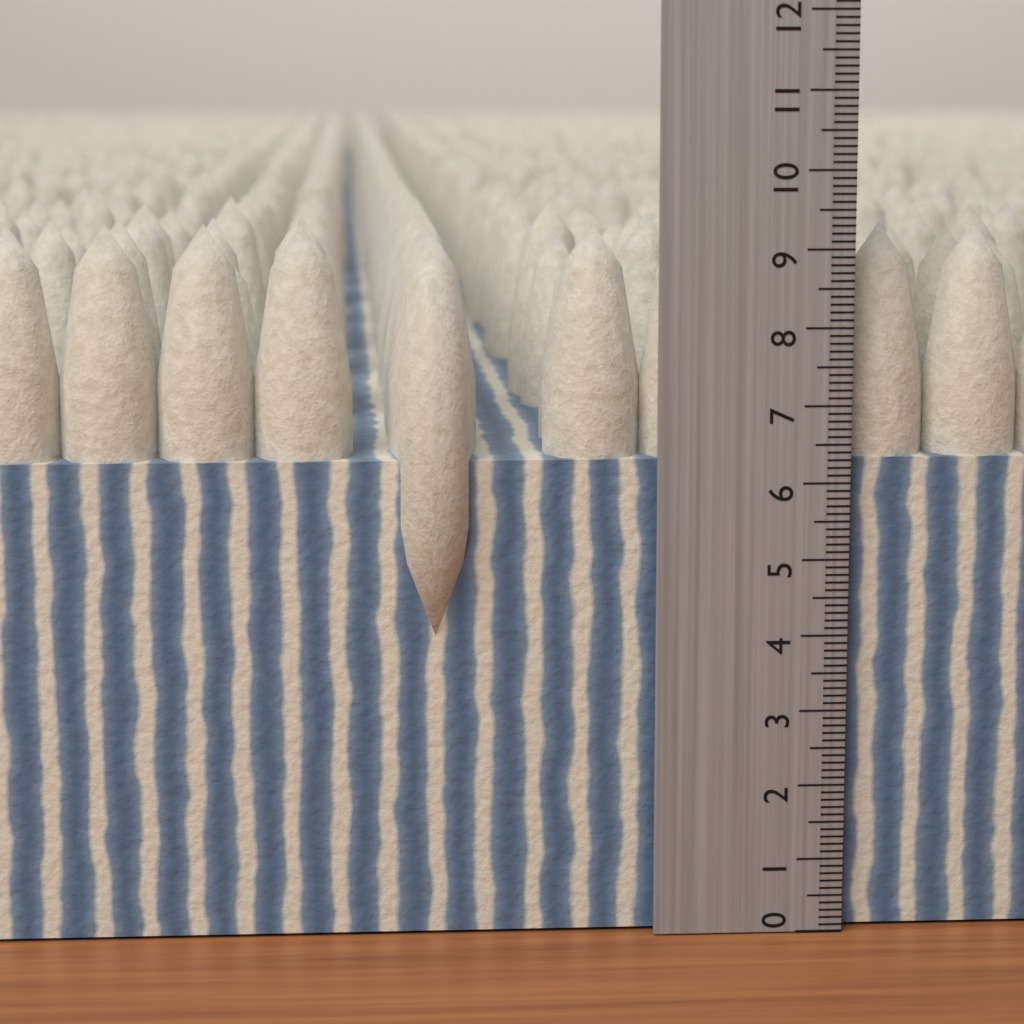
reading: 9.3 (no unit)
